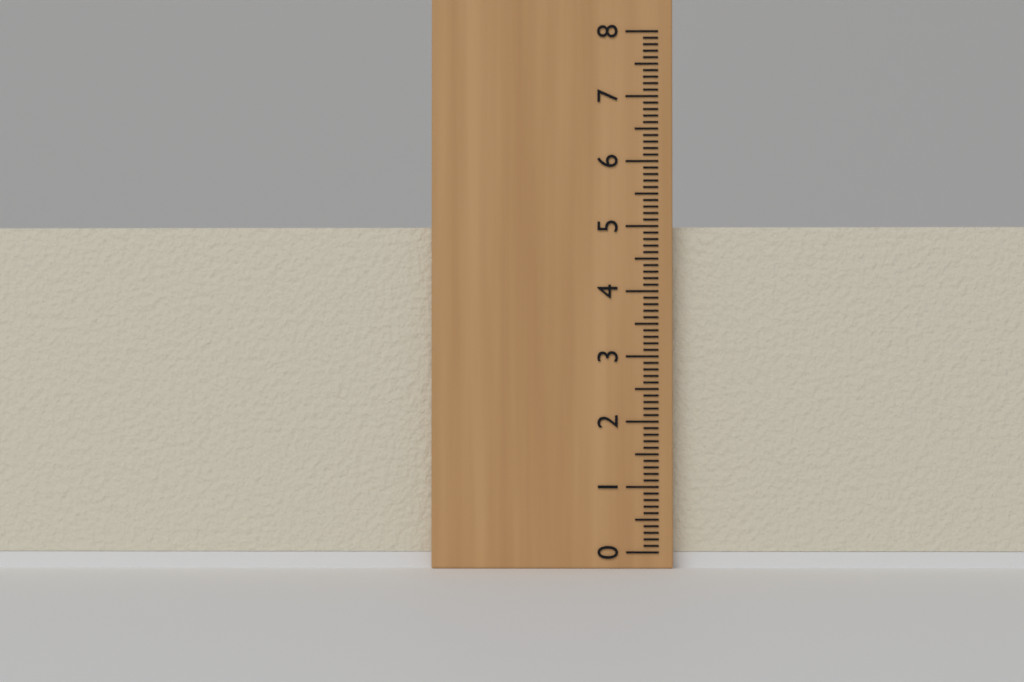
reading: 5.0 (no unit)
